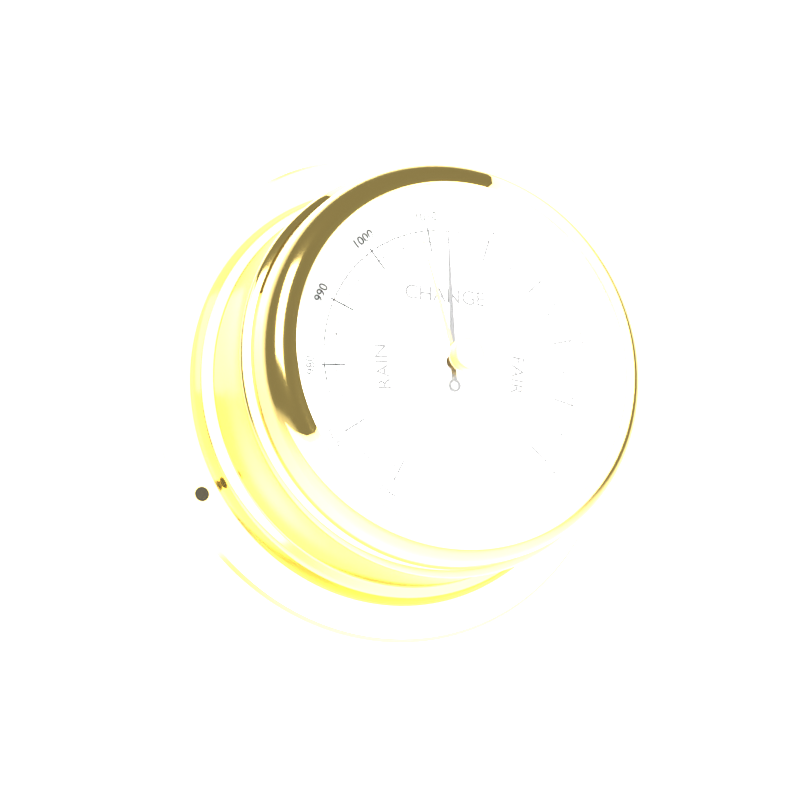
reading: 1013 mbar
